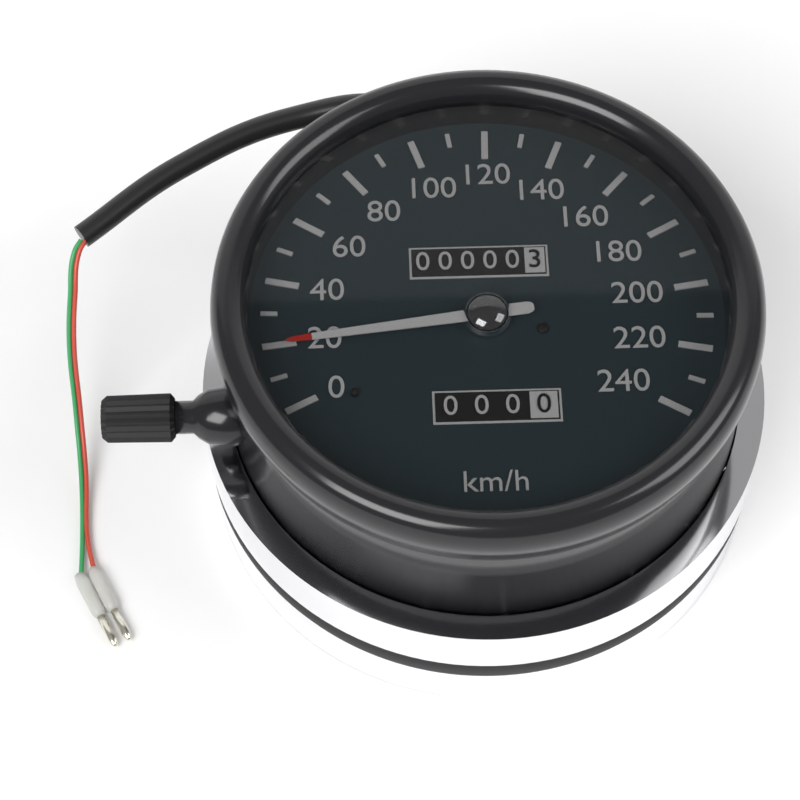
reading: 20 km/h
